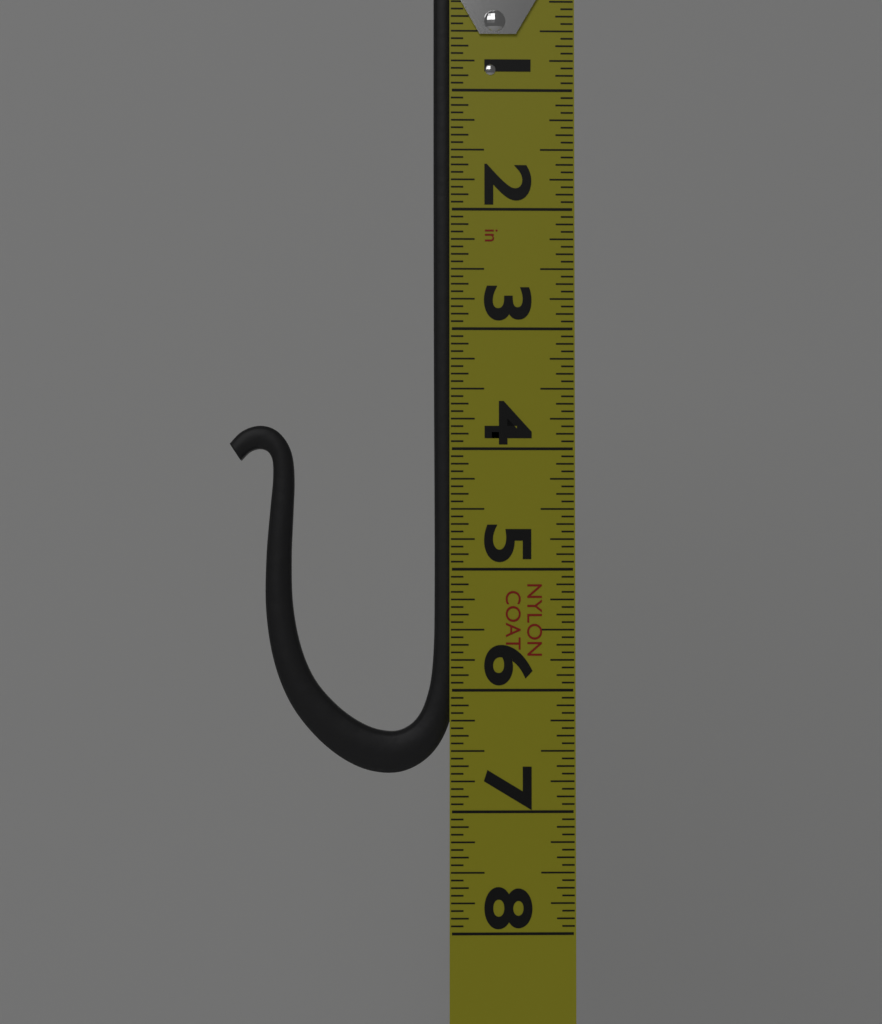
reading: 6.6875 in
